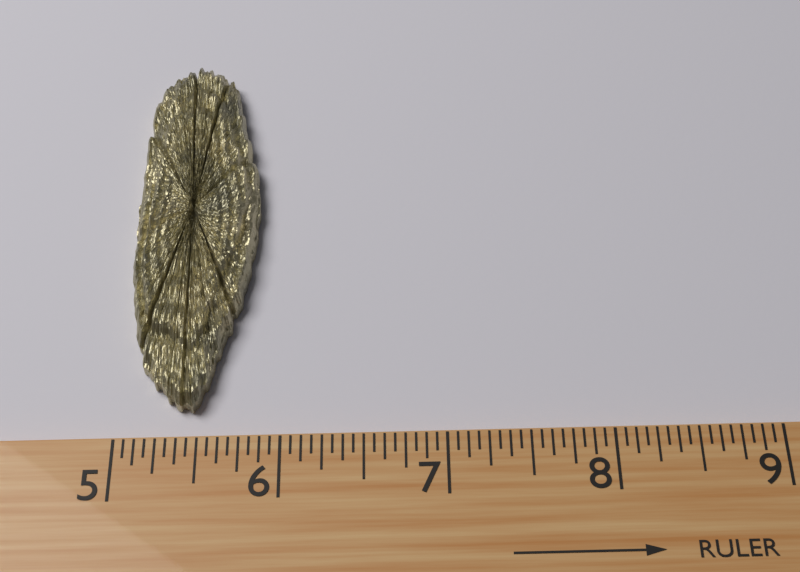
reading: 5.8125 (no unit)
